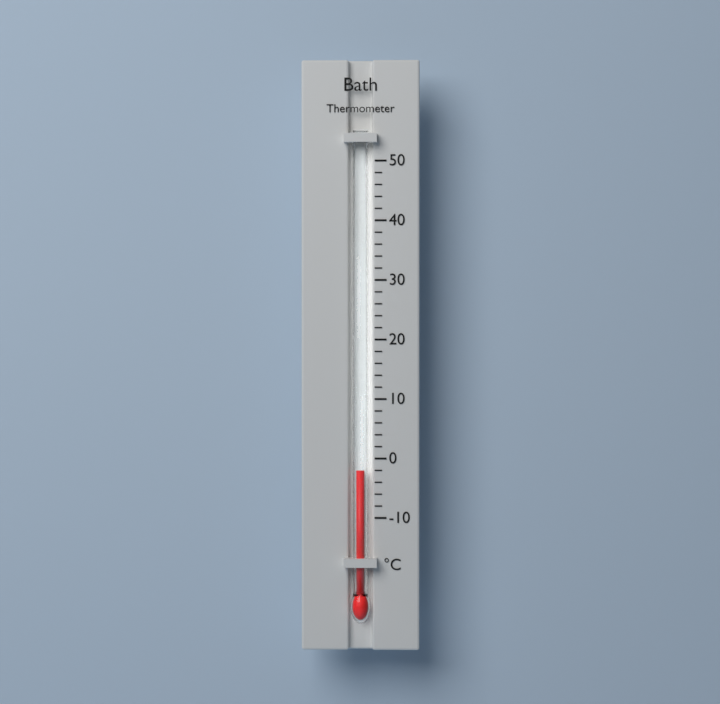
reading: -2 °C
